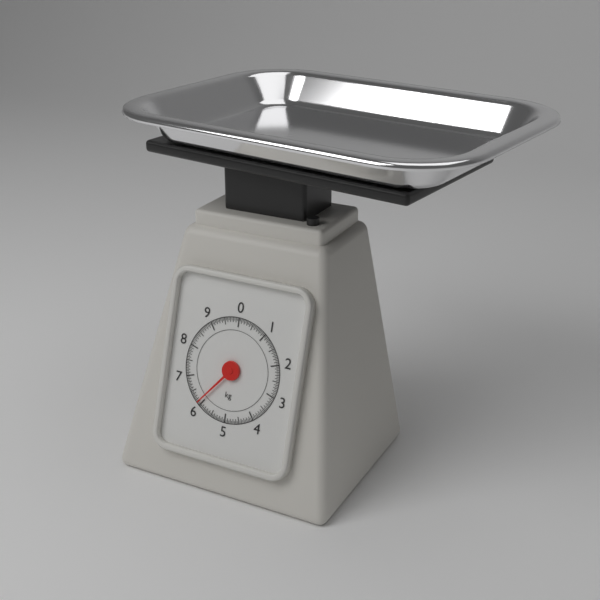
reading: 6.10 kg
